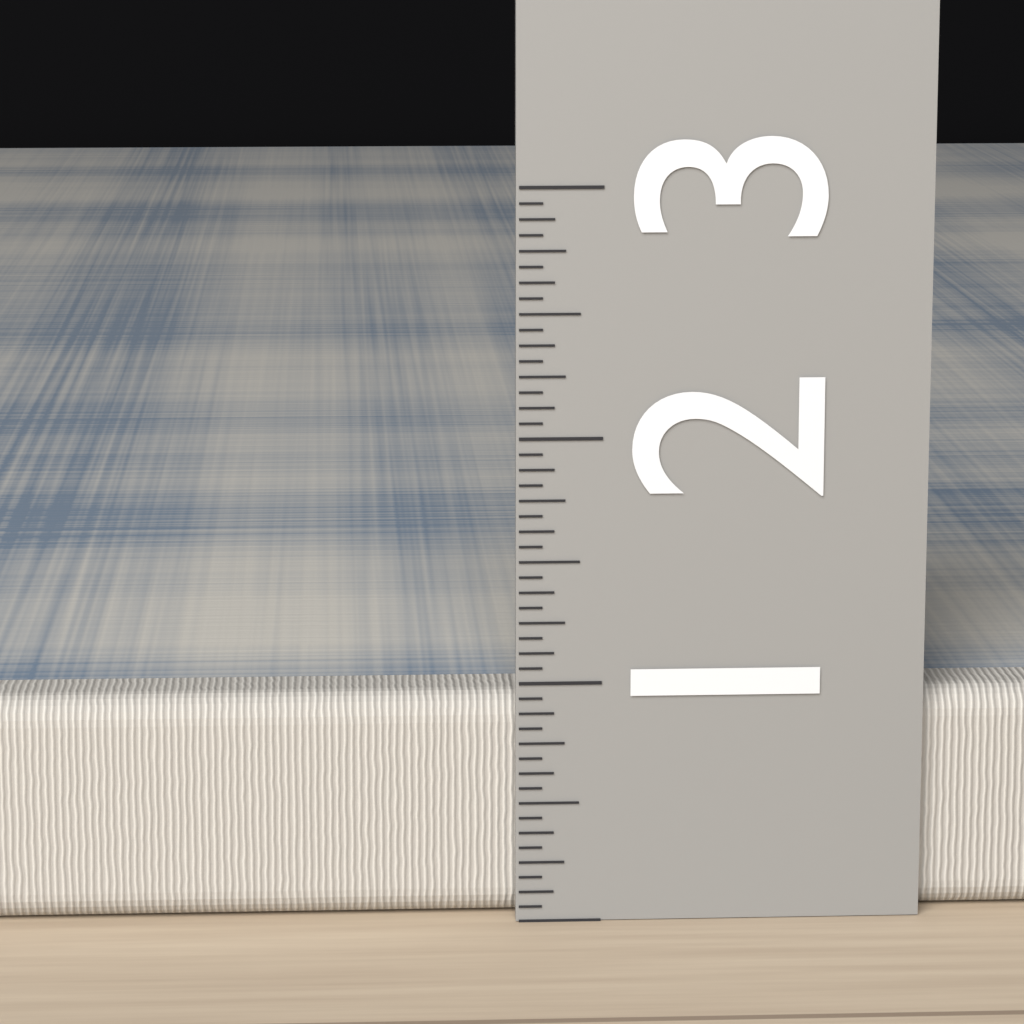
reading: 0.9375 (no unit)
